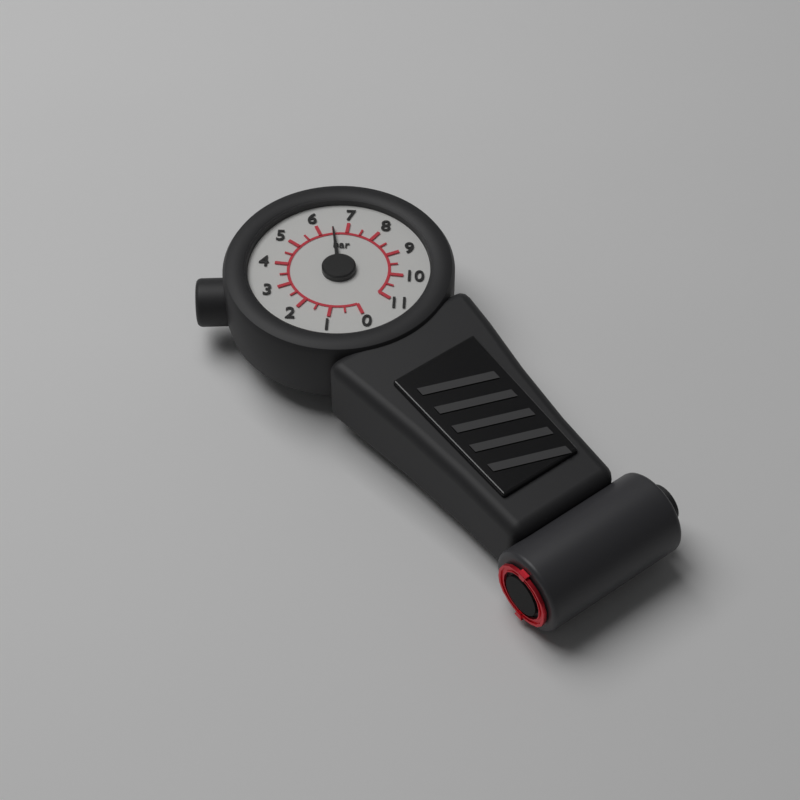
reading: 6.5 bar
